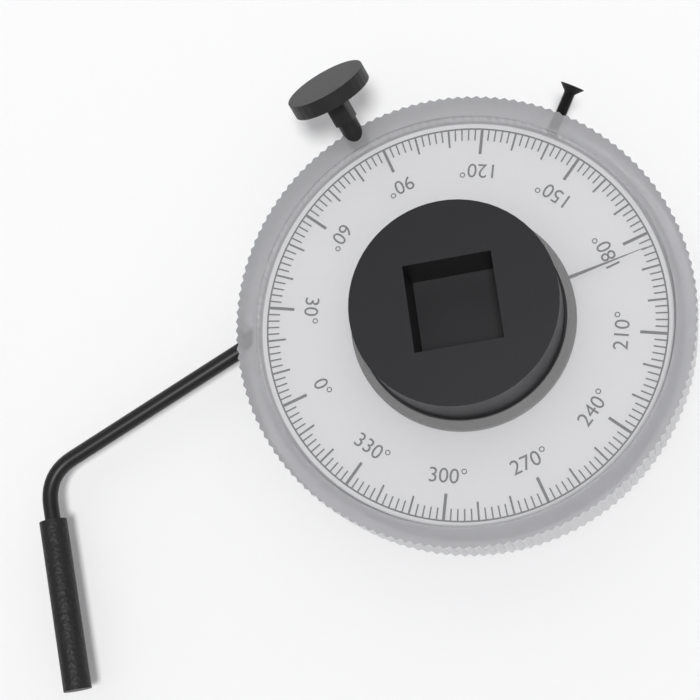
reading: 184 °
